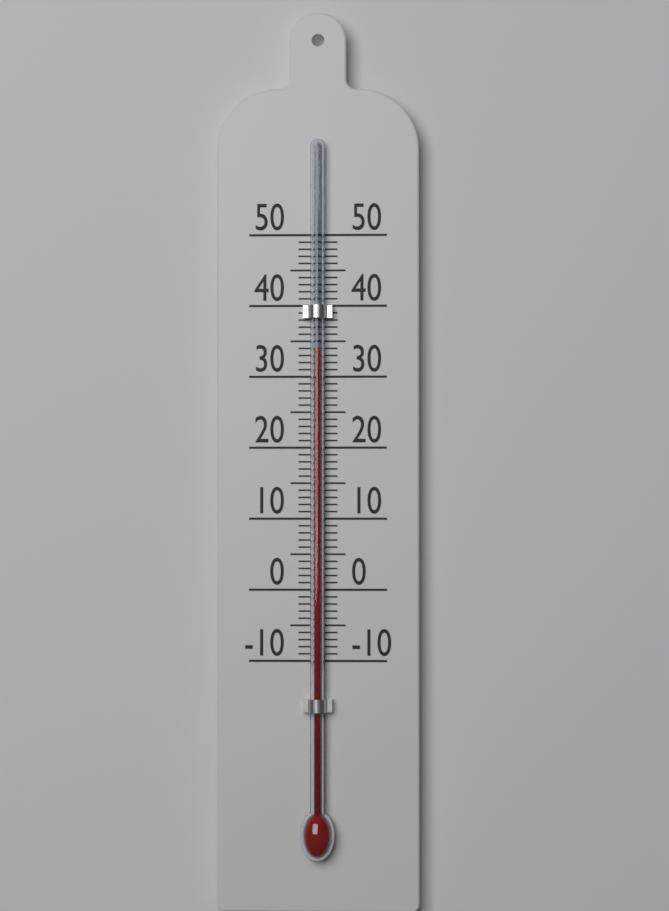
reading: 34 (no unit)
